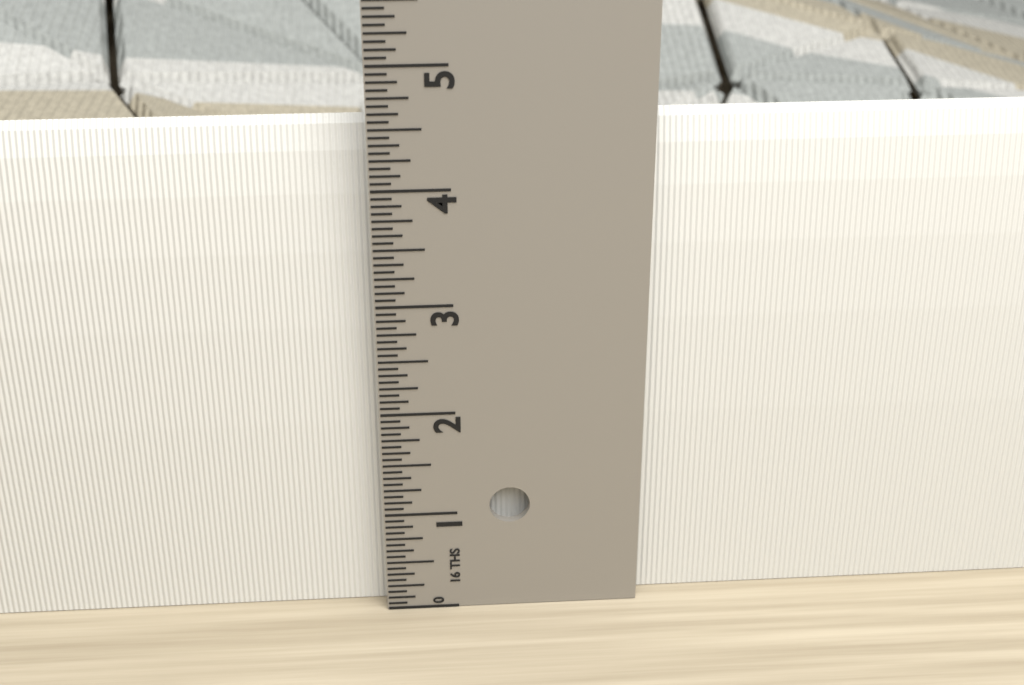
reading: 4.5000 in
